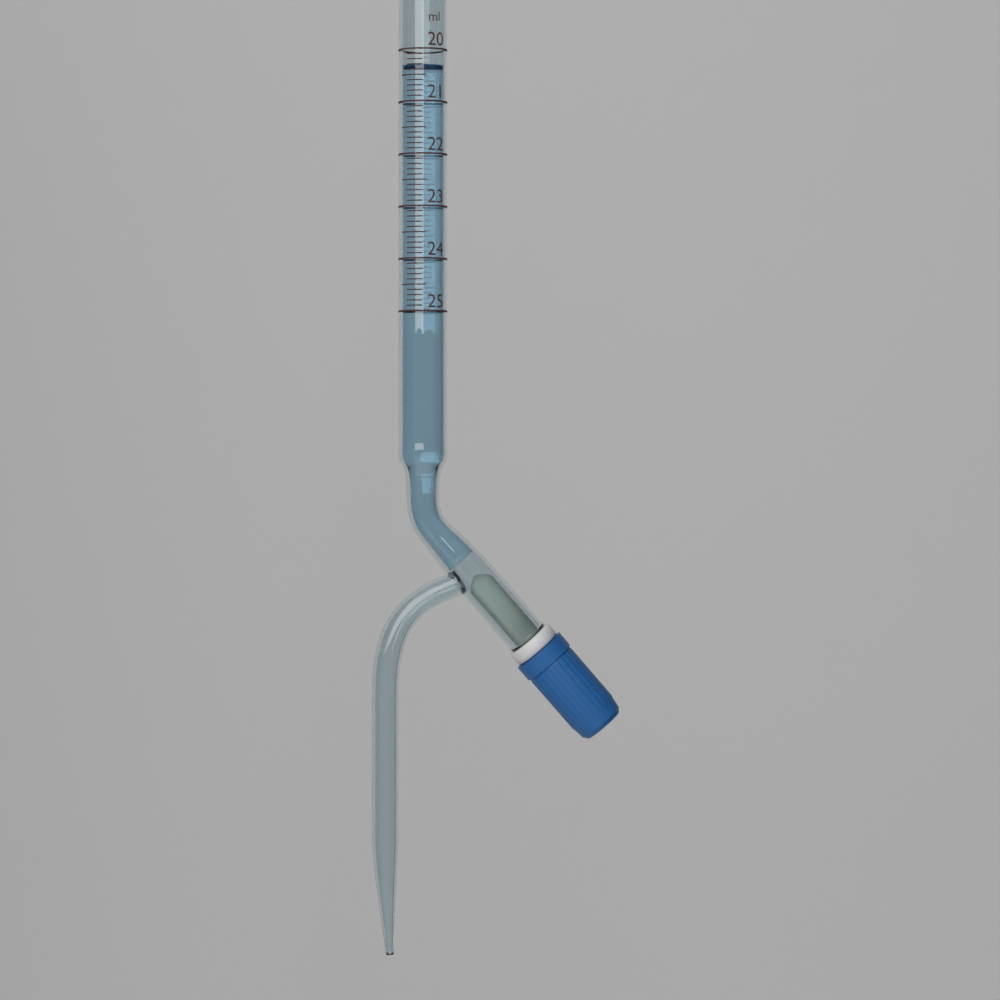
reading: 20.3 ml
